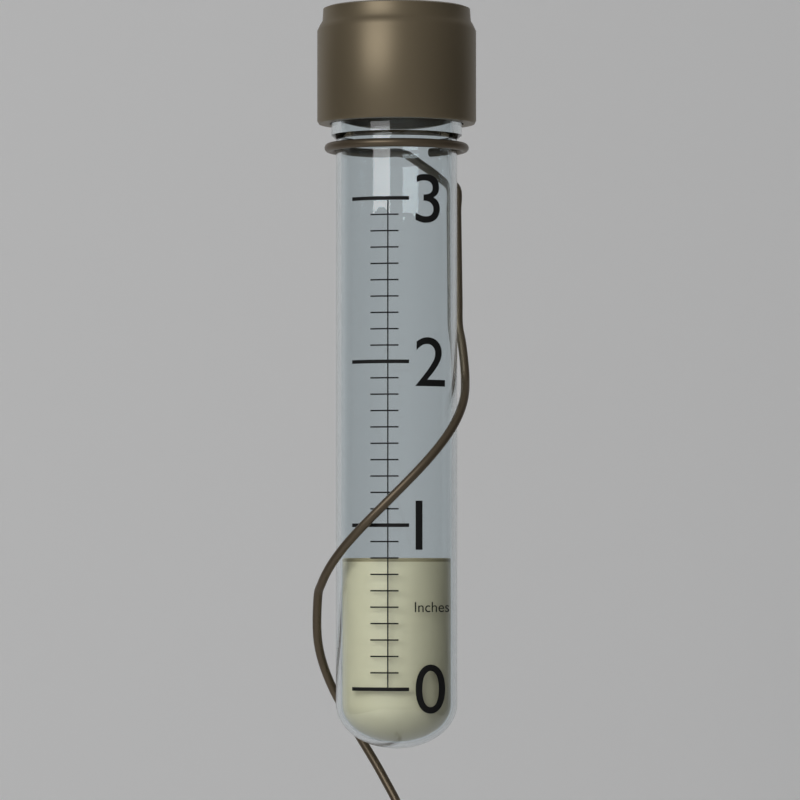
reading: 0.8 in
